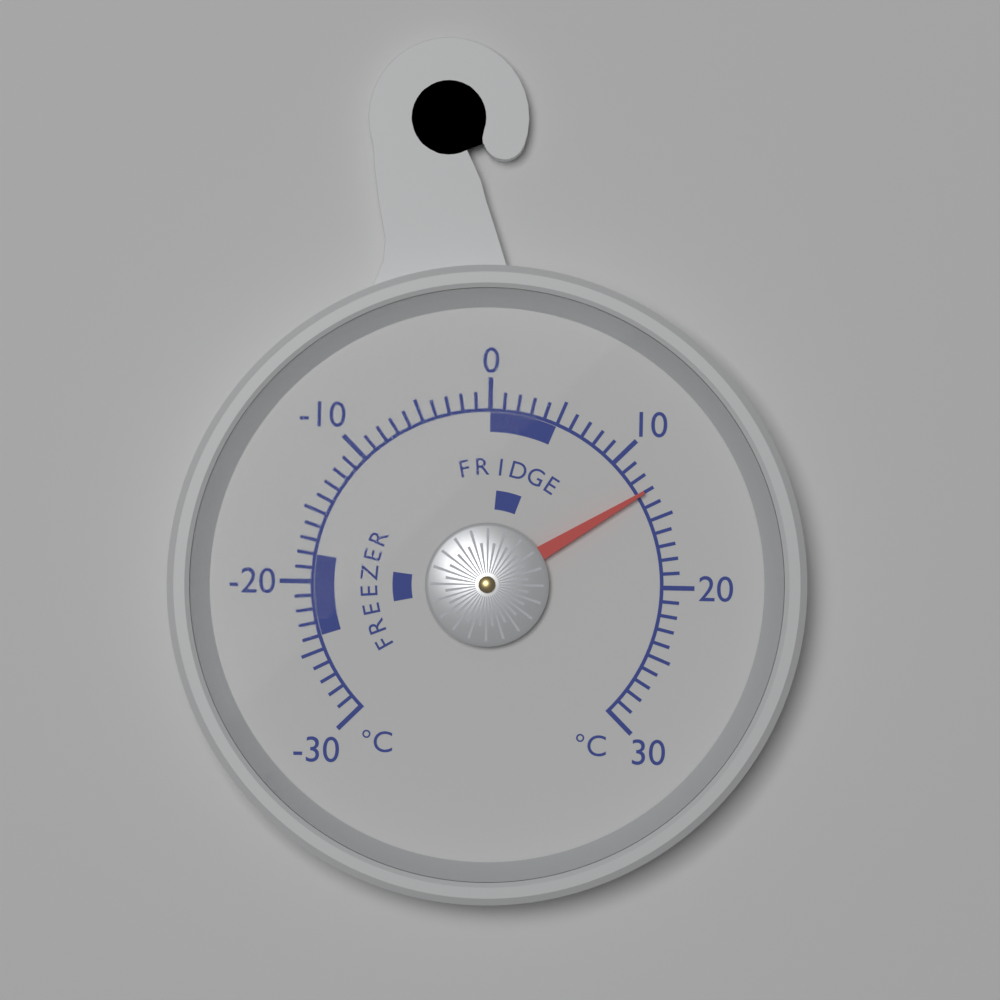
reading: 13 °C
